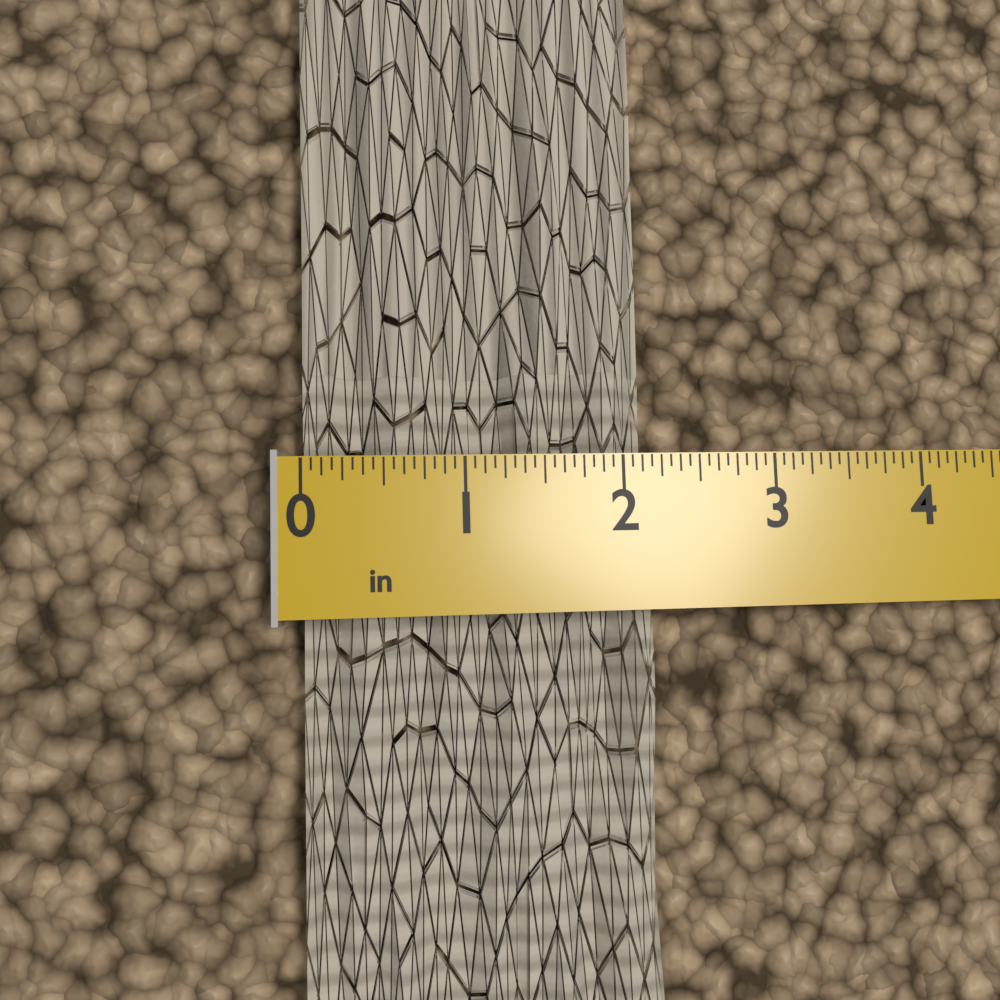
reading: 2.1875 in
